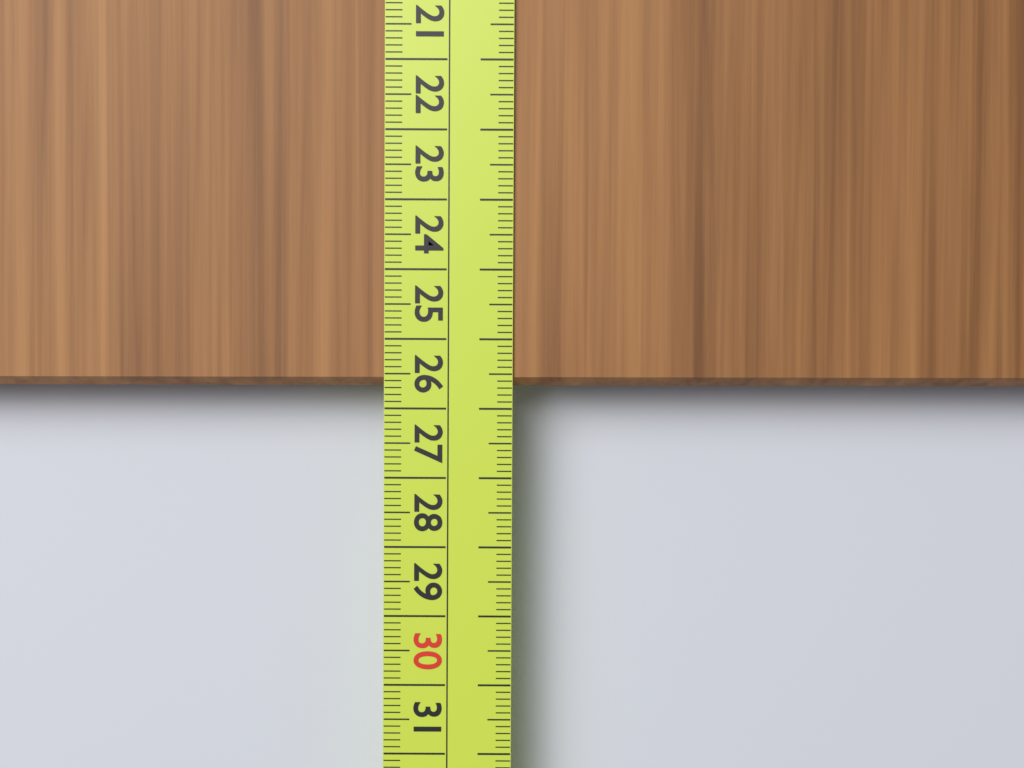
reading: 25.7 cm
